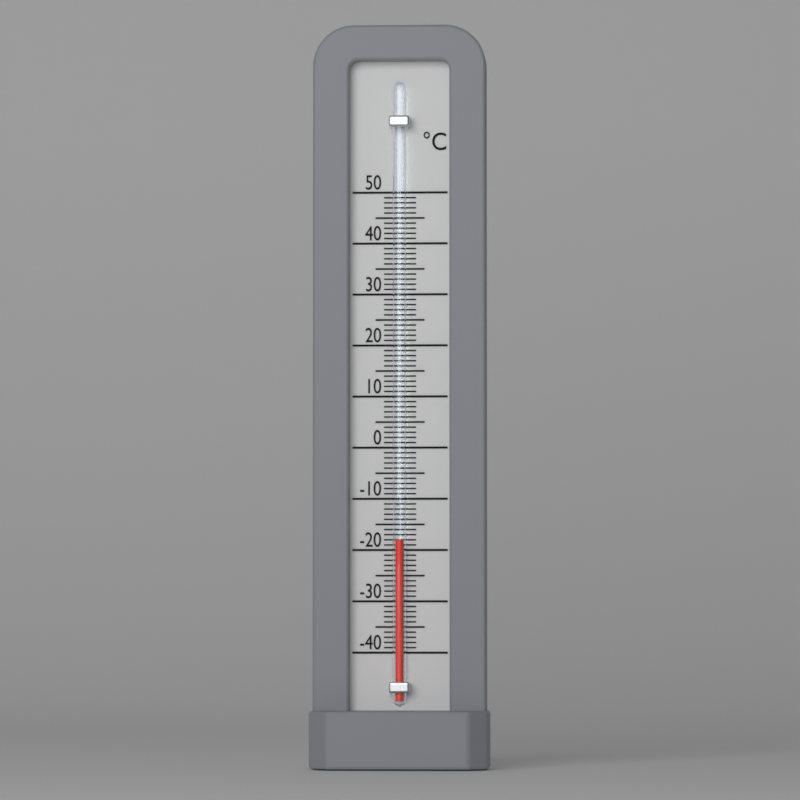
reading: -18 °C
